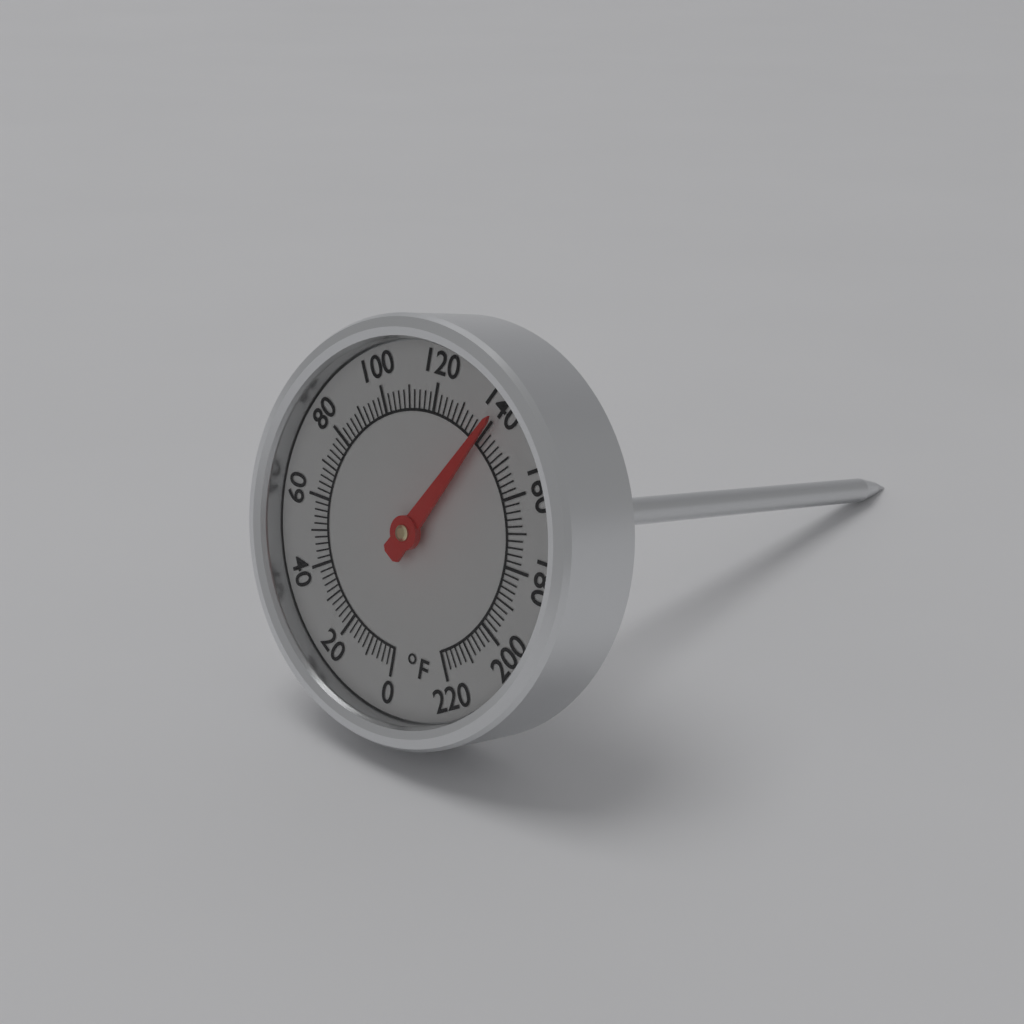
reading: 140 °F
